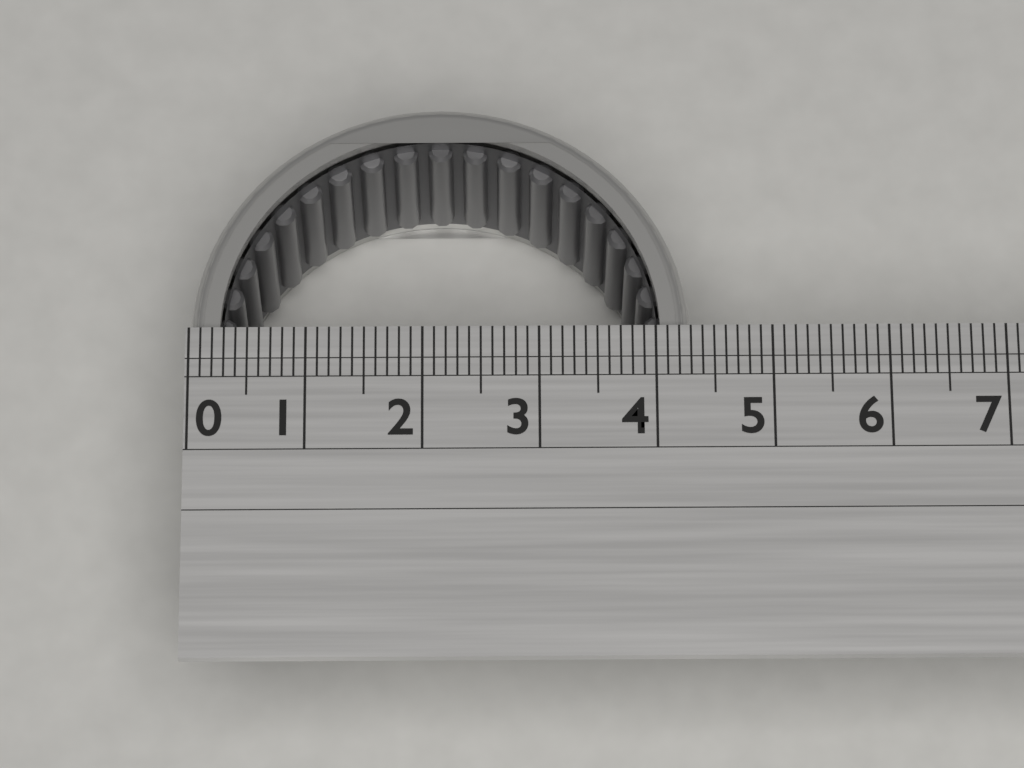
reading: 4.3 (no unit)
